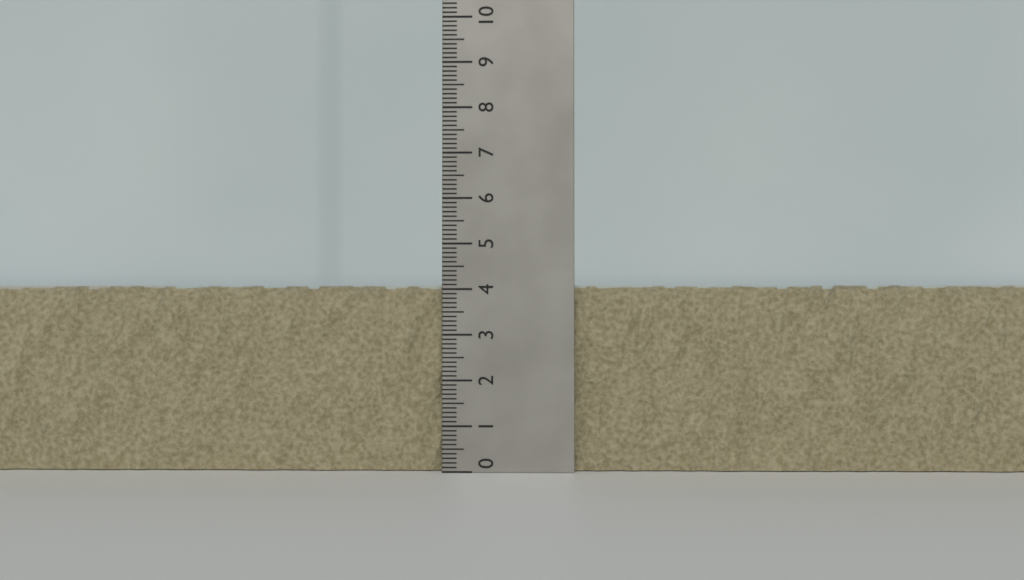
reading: 4.1 (no unit)
